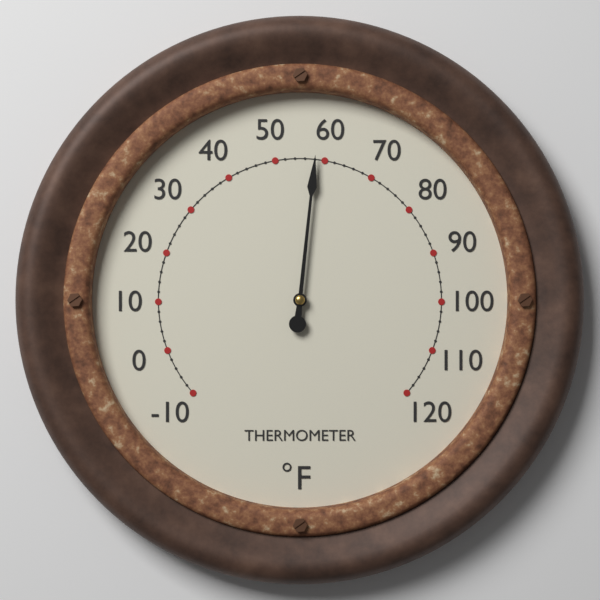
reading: 58 °F
